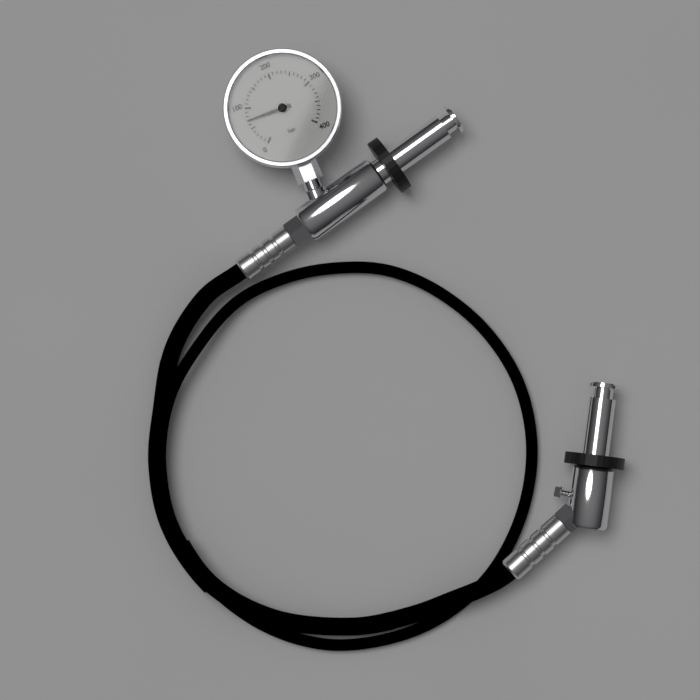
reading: 70 bar
